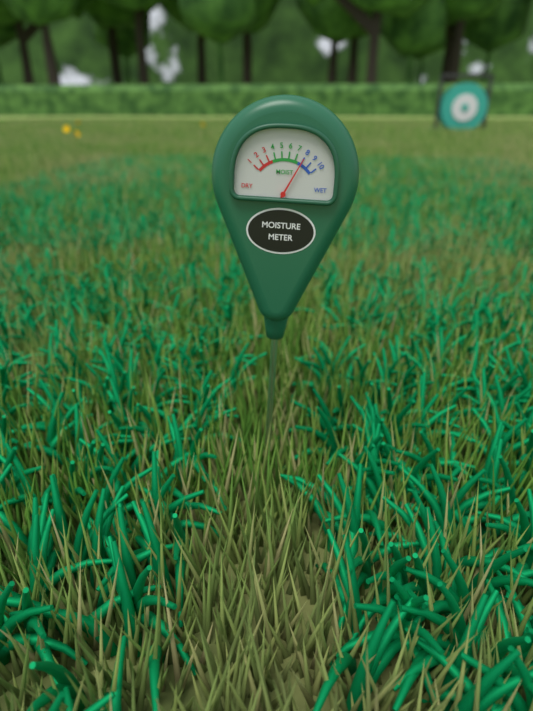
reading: 8 (no unit)
